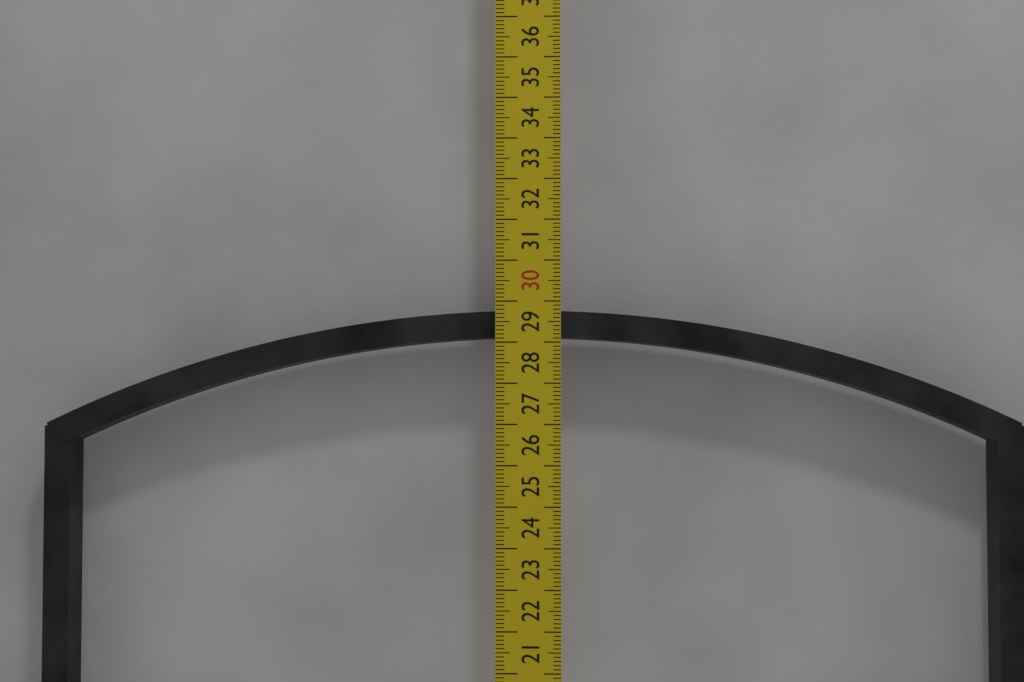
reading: 28.8 cm
